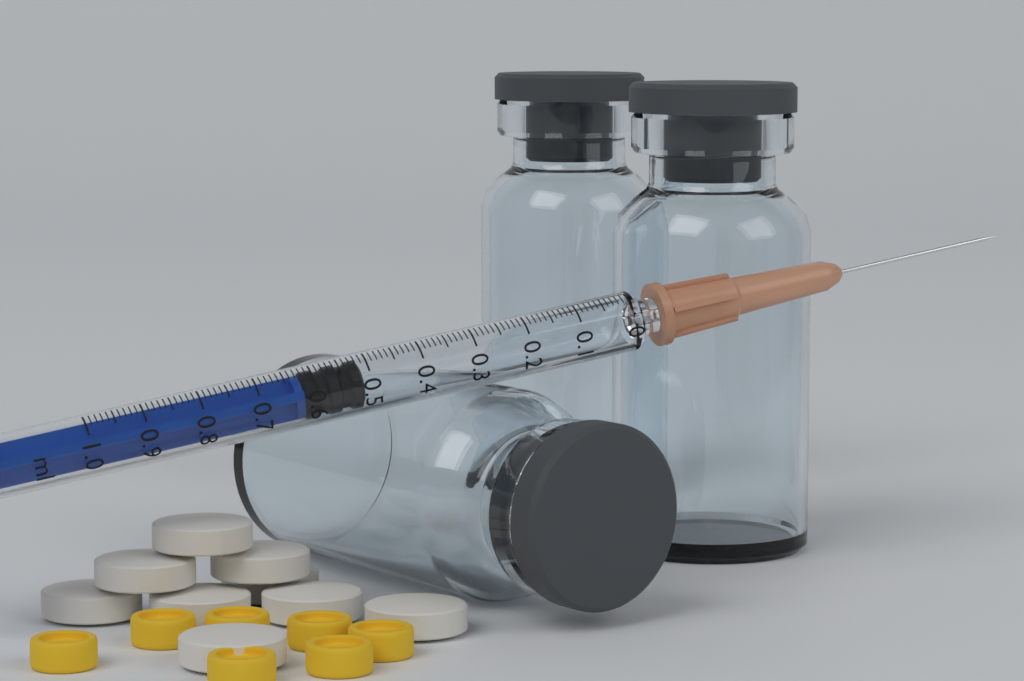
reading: 0.51 ml
